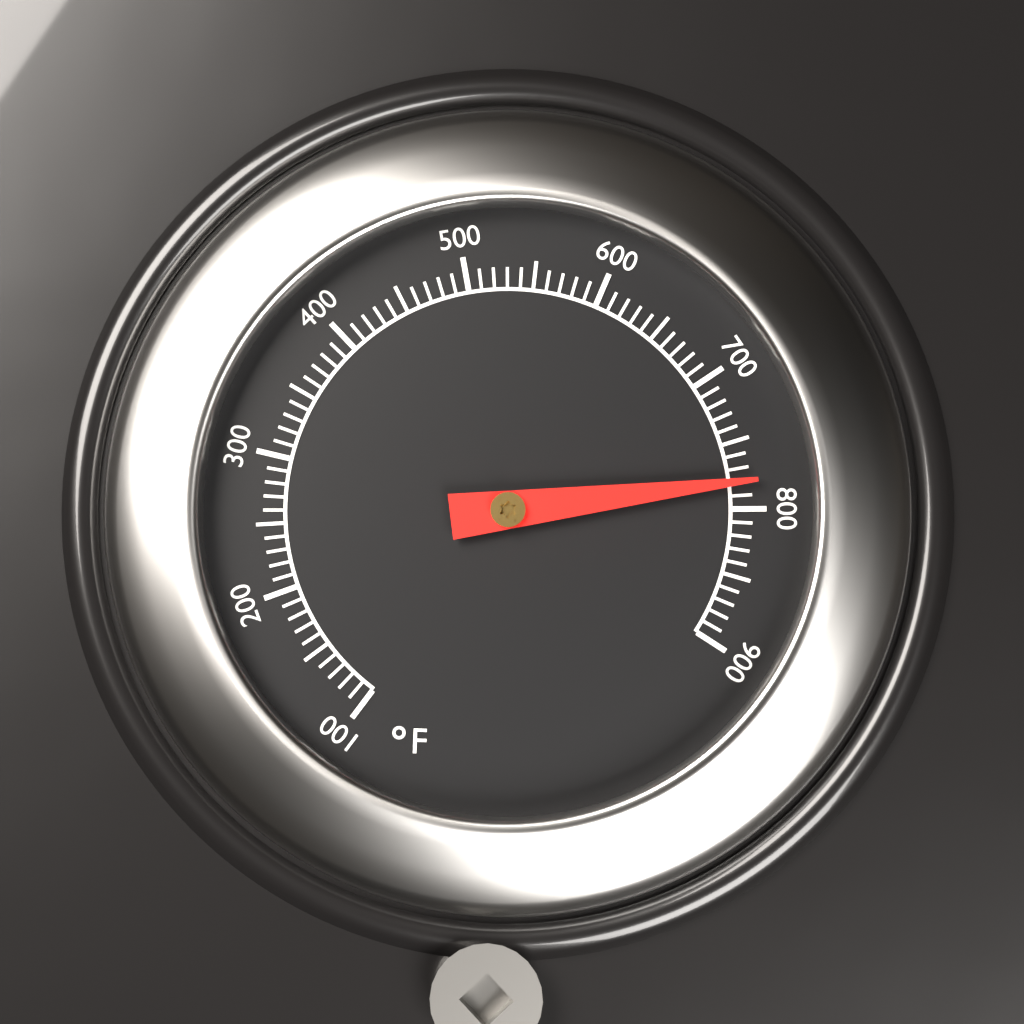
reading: 780 °F
